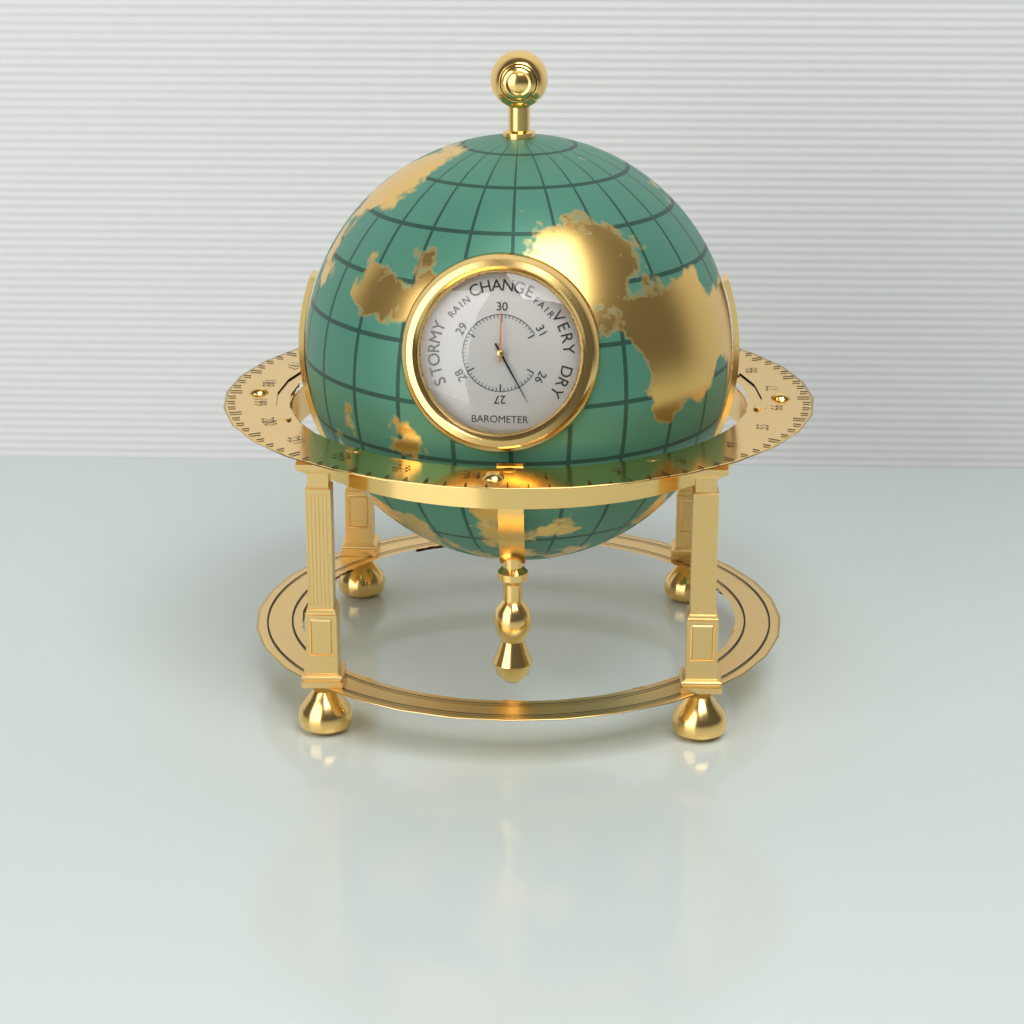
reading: 26.5 inHg
